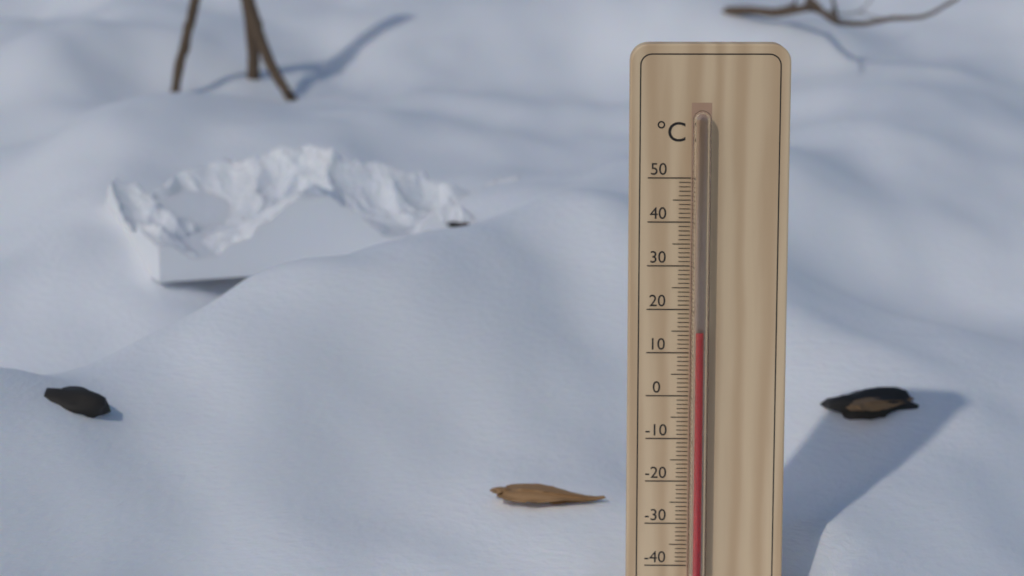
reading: 15 °C
